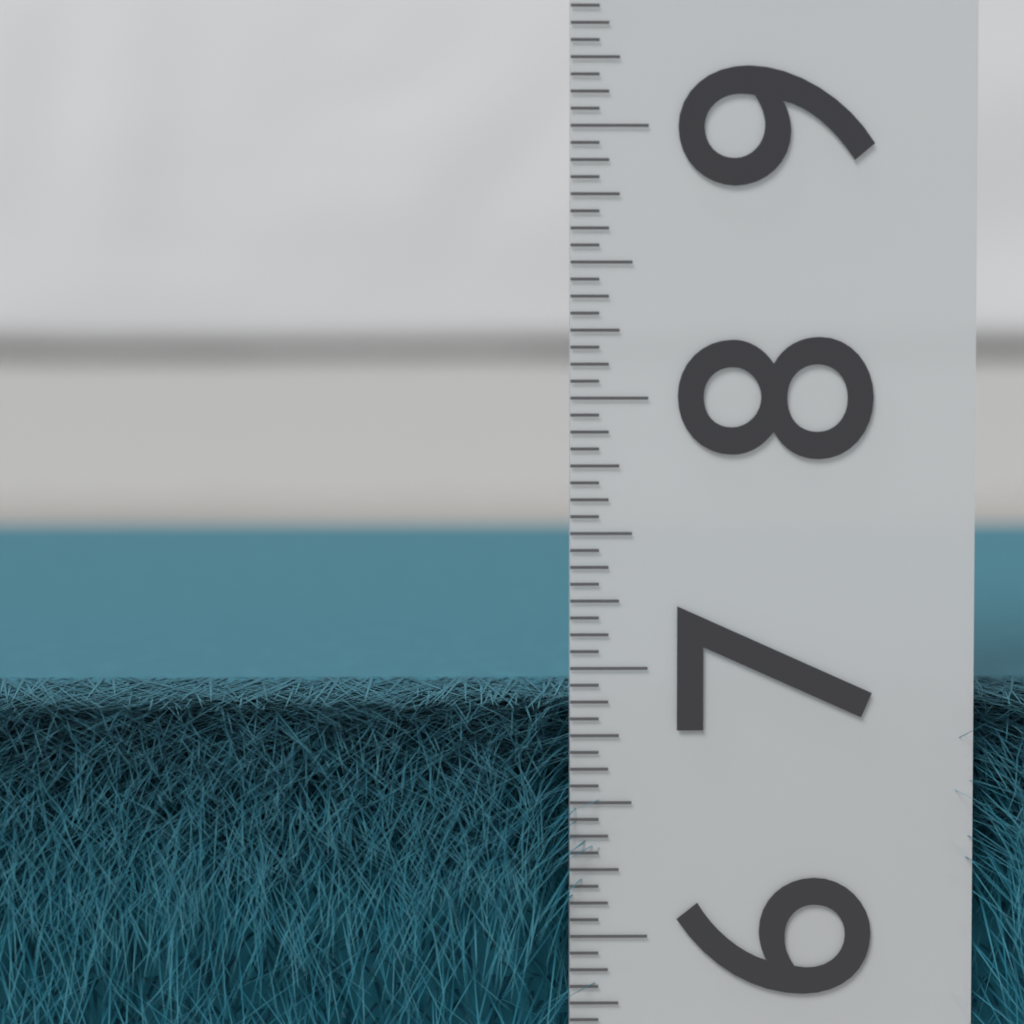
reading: 6.8750 (no unit)
